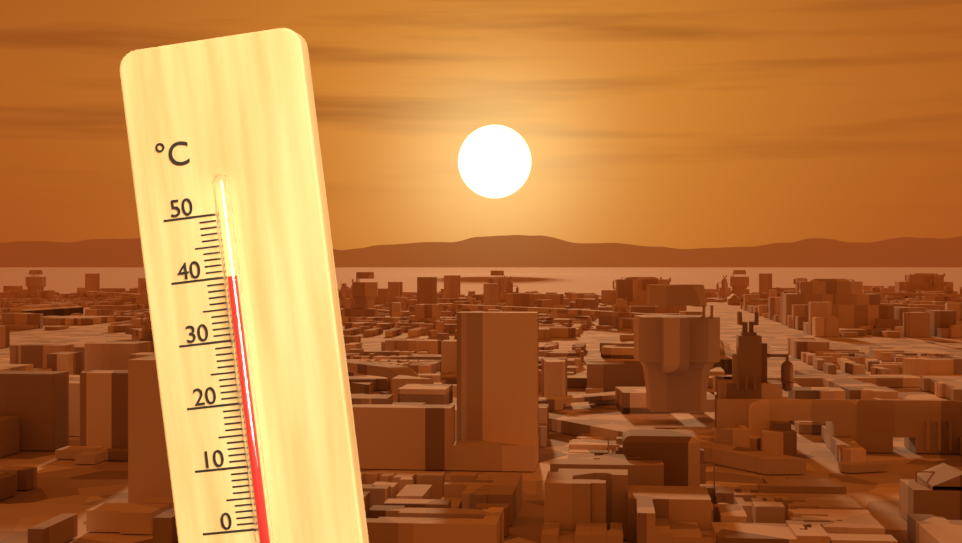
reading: 40 °C
